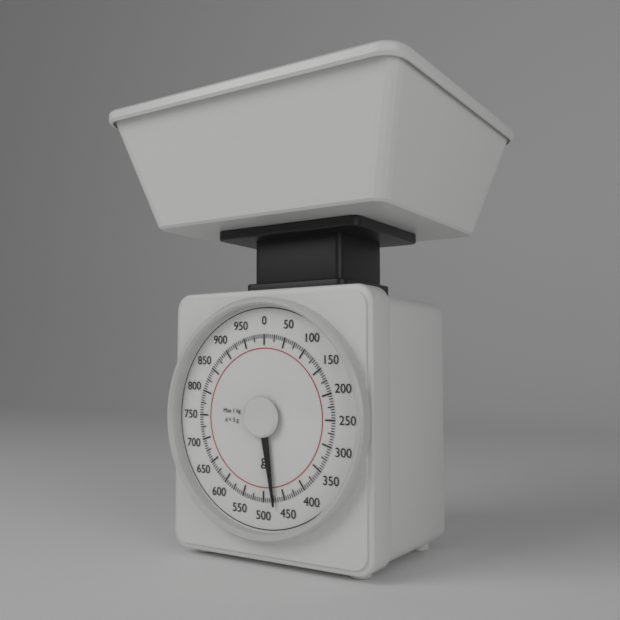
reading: 475 g
